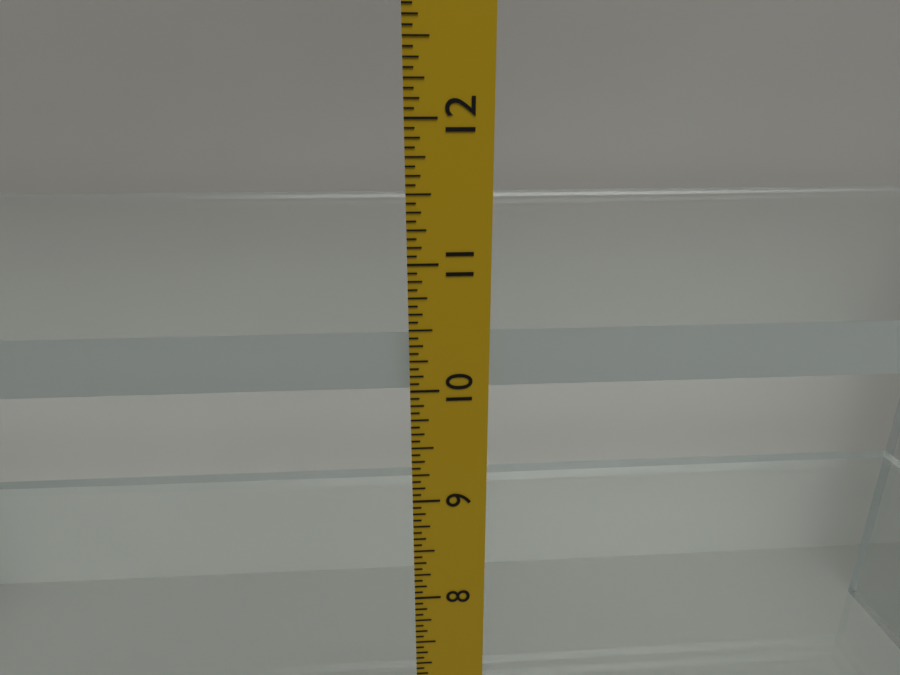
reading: 10.4375 in
